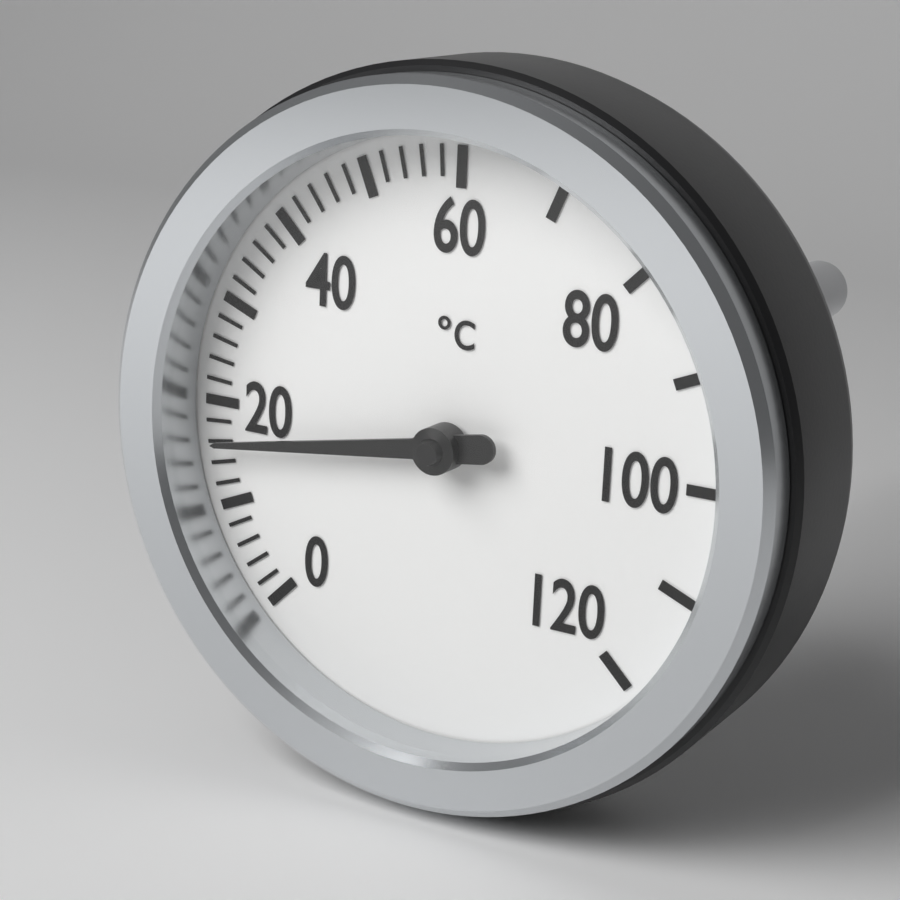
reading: 16 °C
